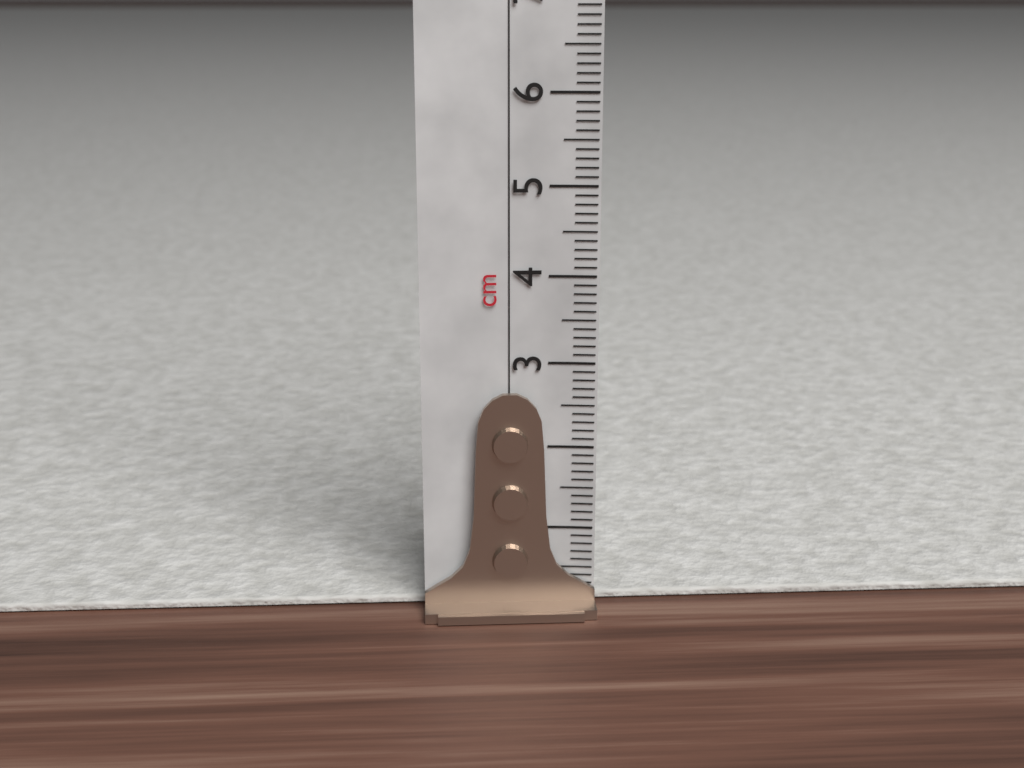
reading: 0.1 cm
